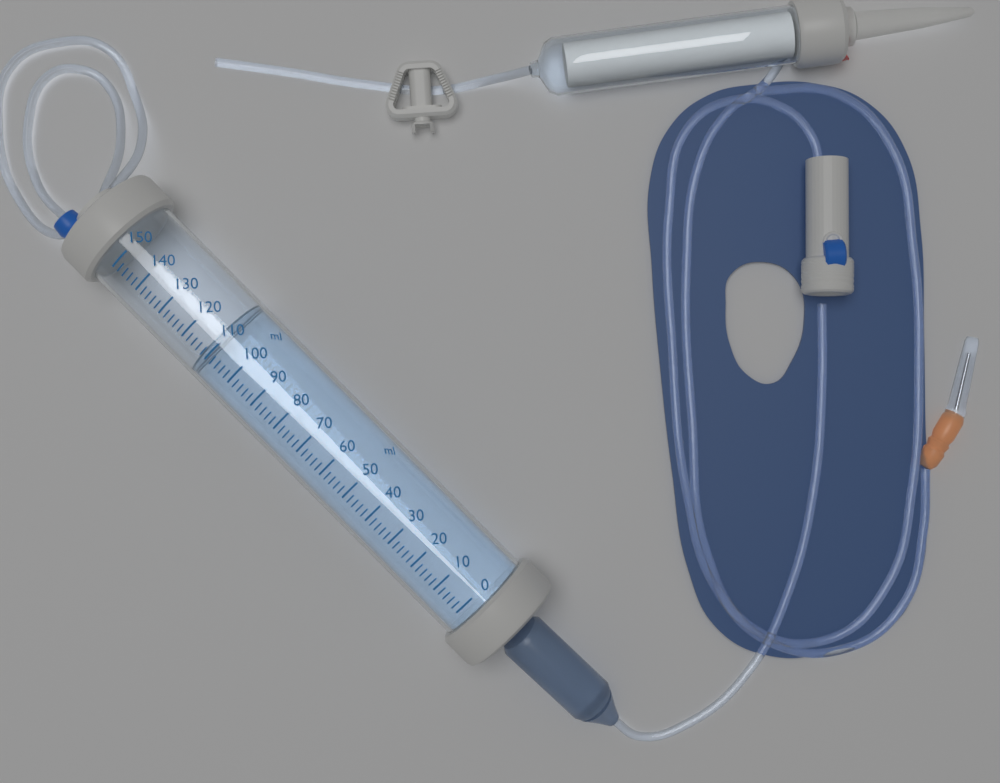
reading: 112 ml
